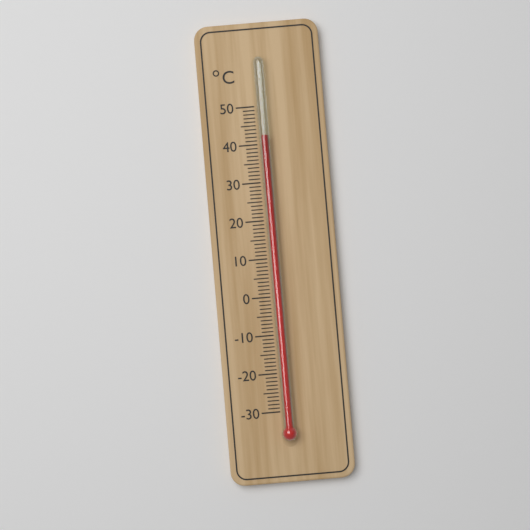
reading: 42 °C
